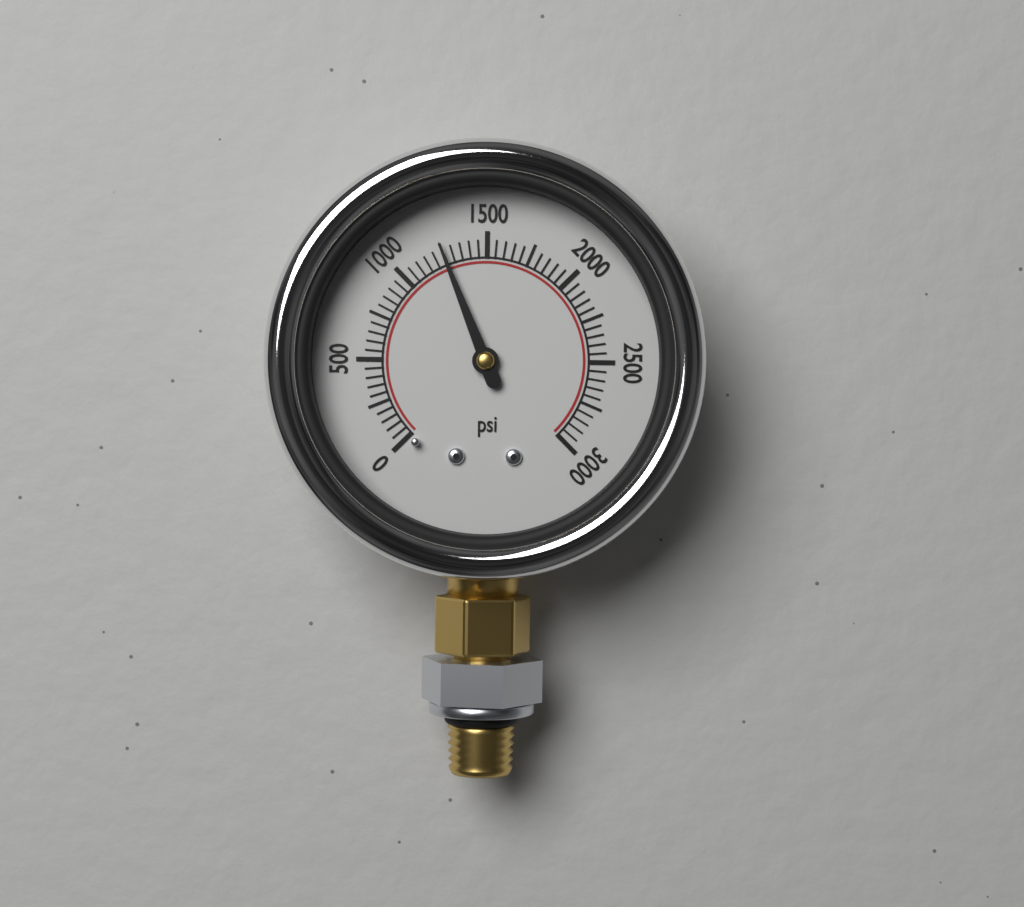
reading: 1250 psi
